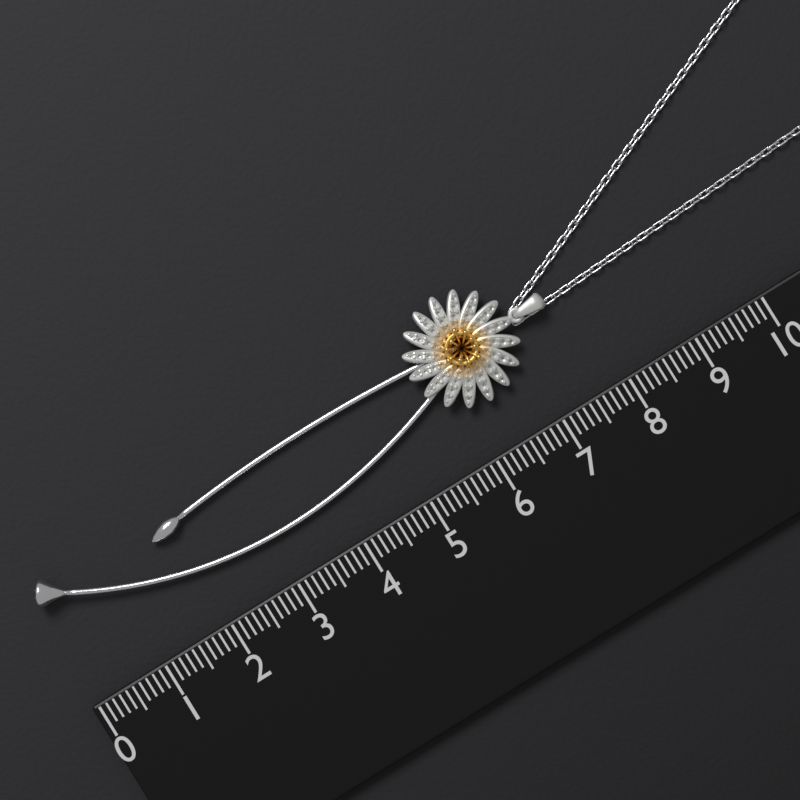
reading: 7.6 (no unit)
